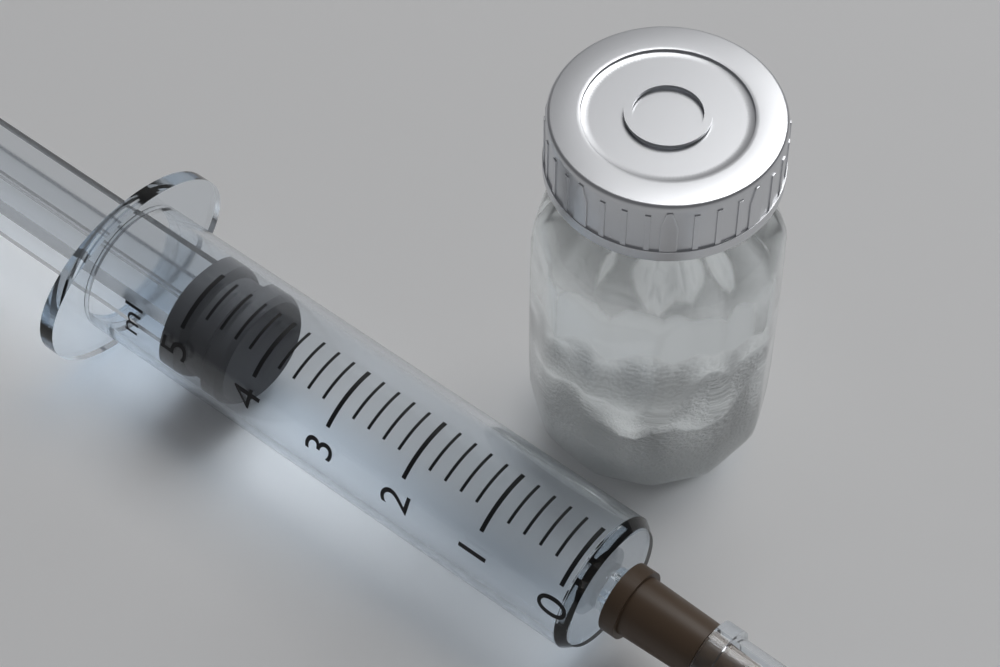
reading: 4.4 ml
